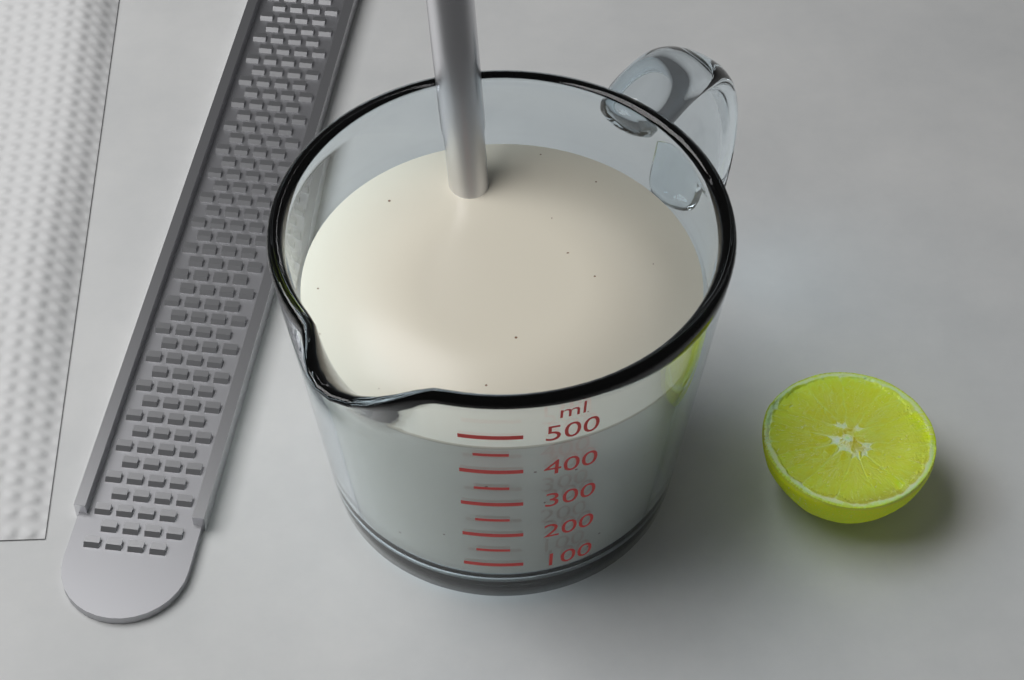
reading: 450 ml
